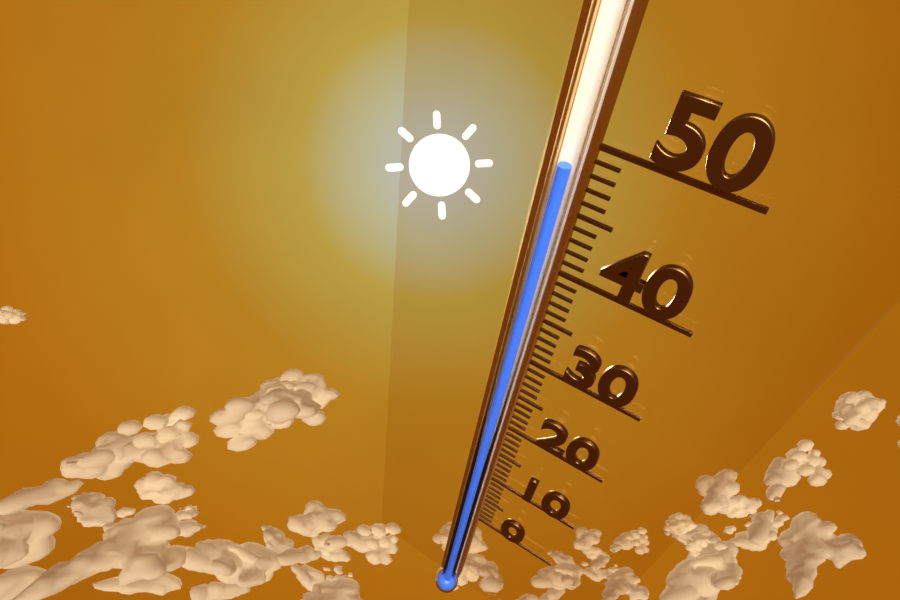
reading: 48 (no unit)
